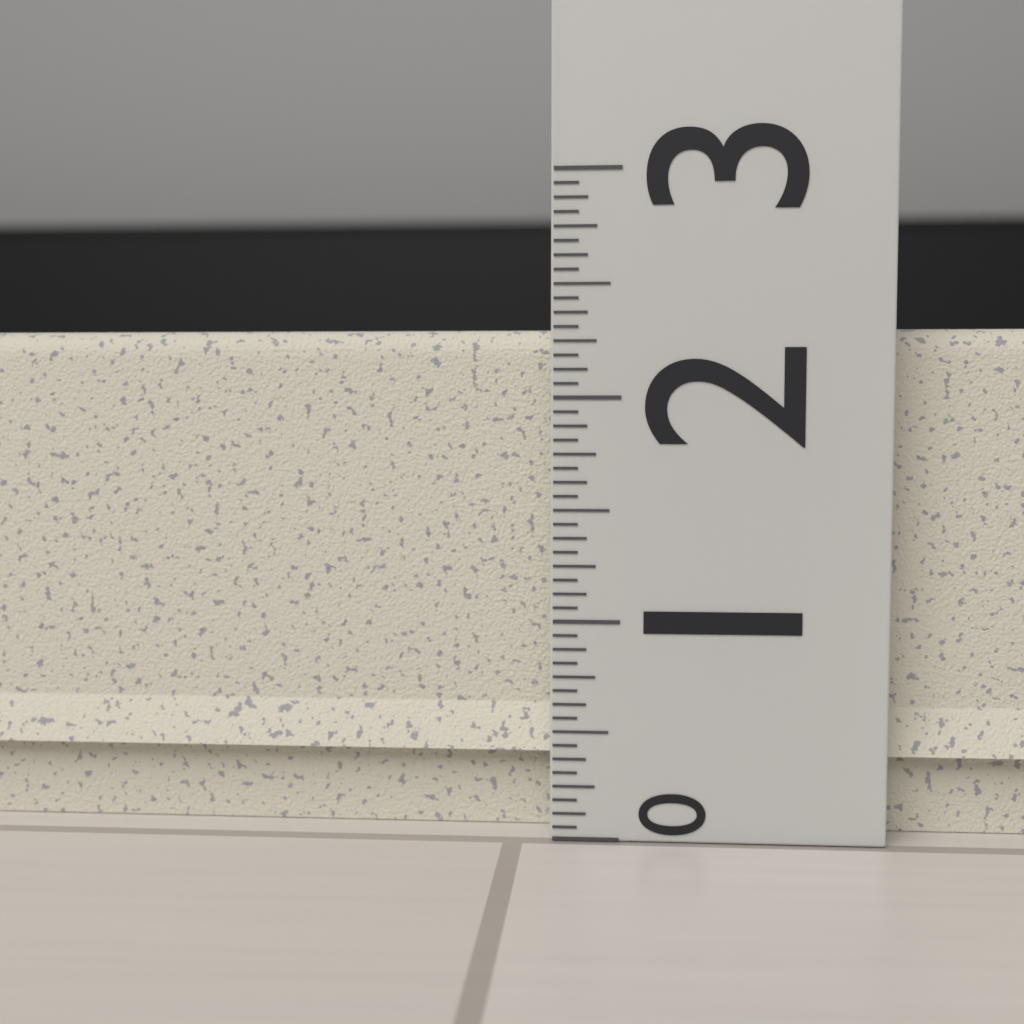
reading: 2.3125 (no unit)
